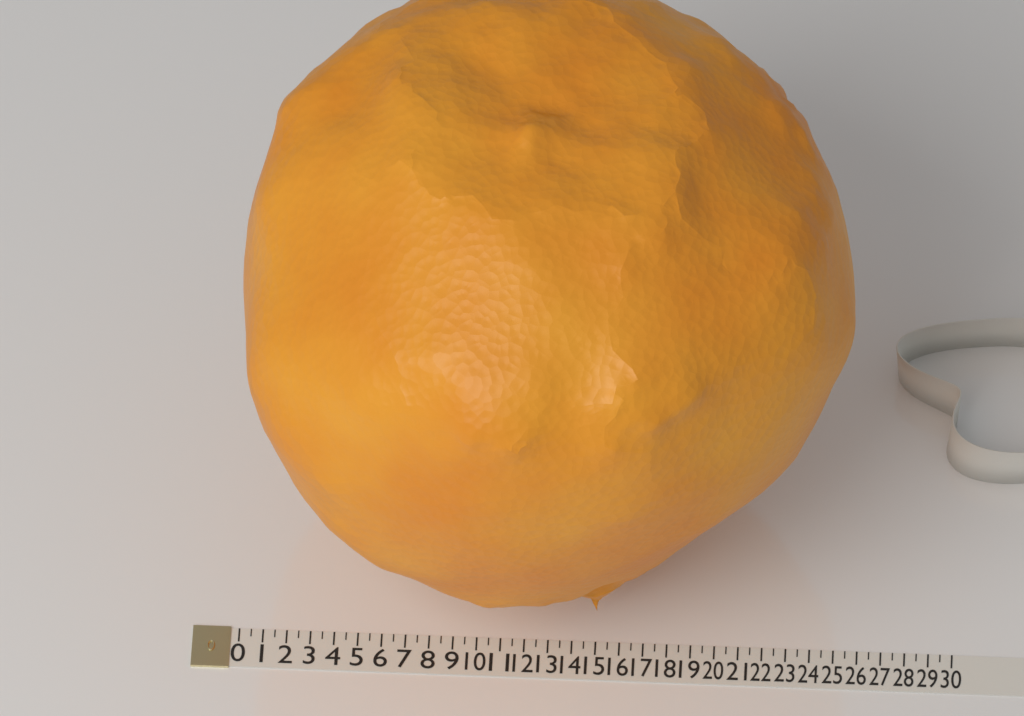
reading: 25.5 (no unit)
